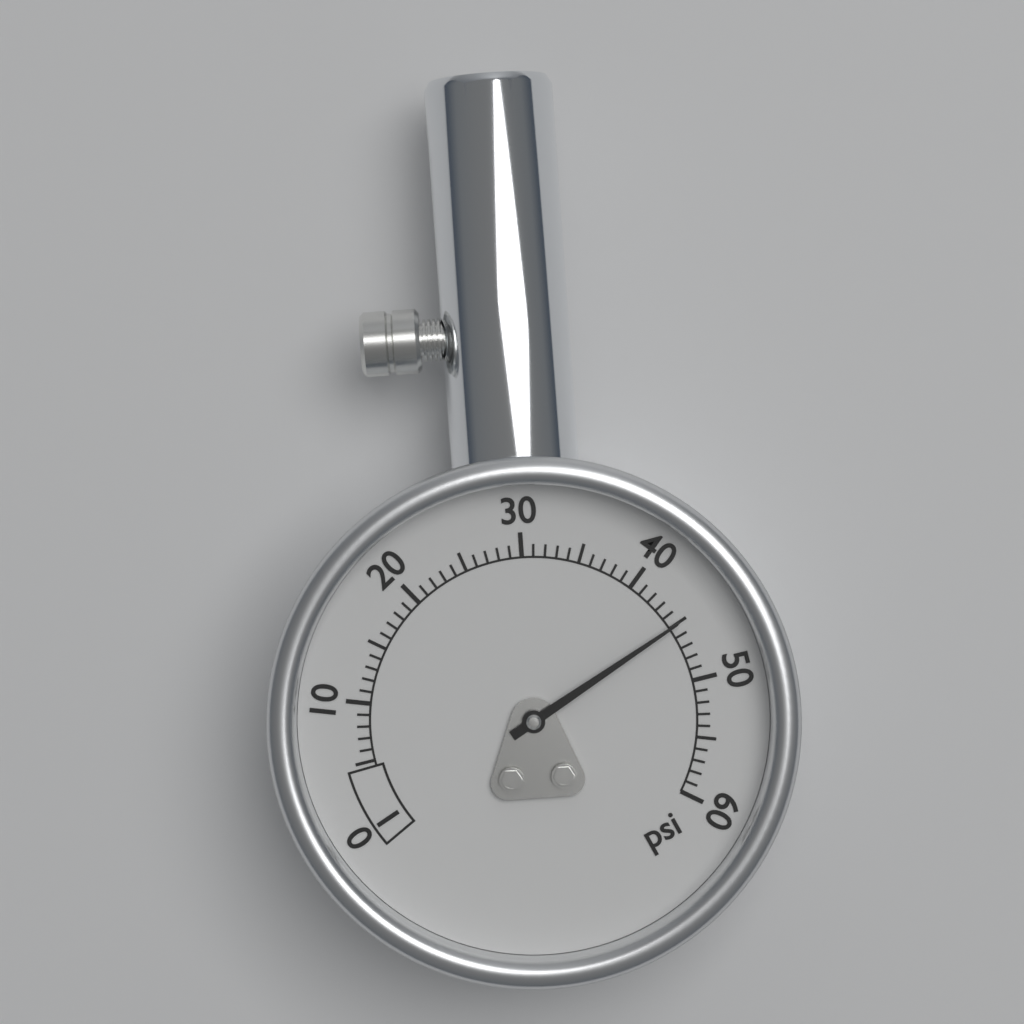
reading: 45 psi
